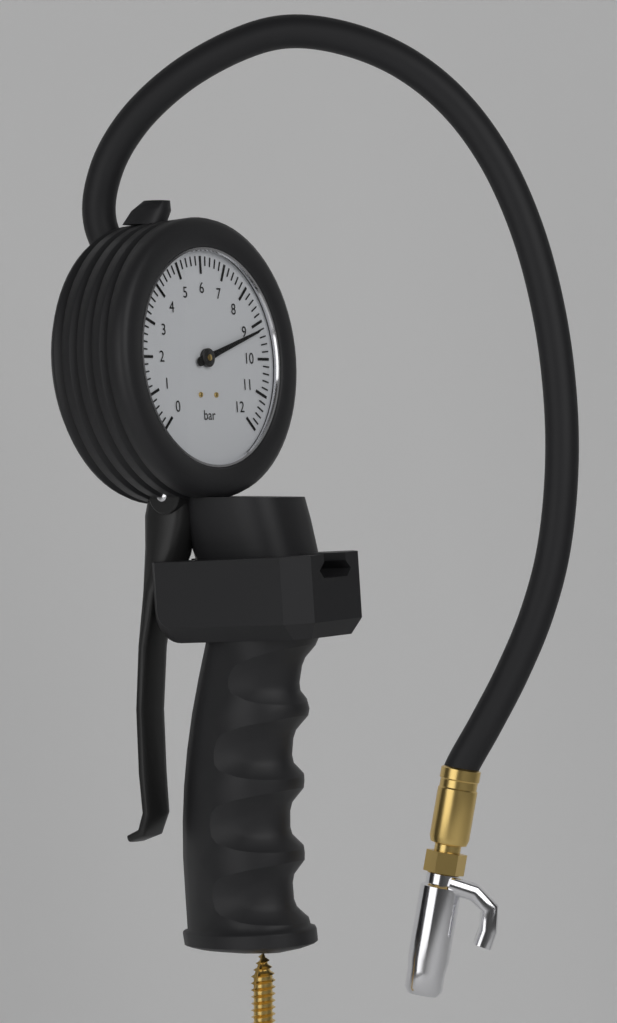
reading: 9.2 bar
